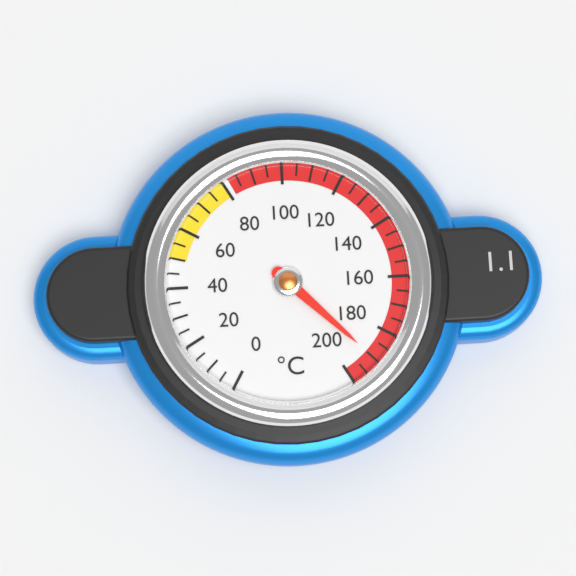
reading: 190 °C
